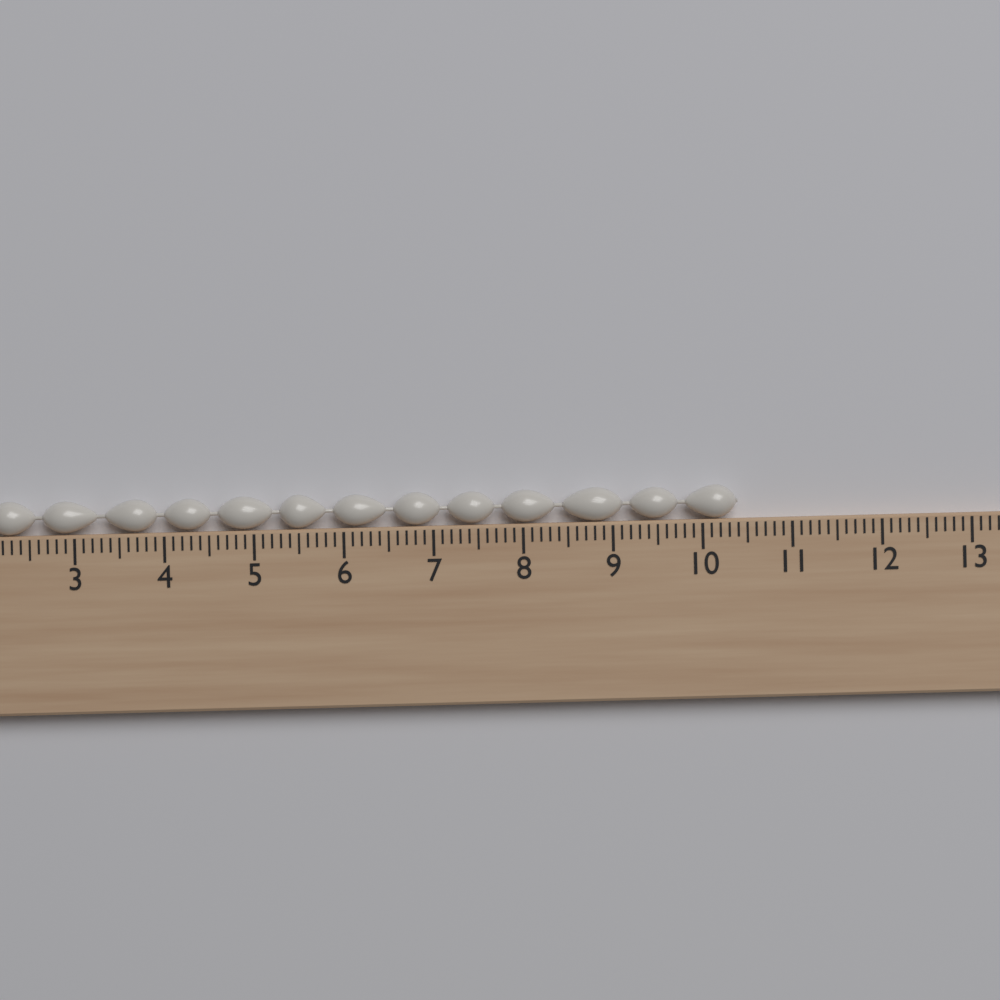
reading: 10.4 cm
